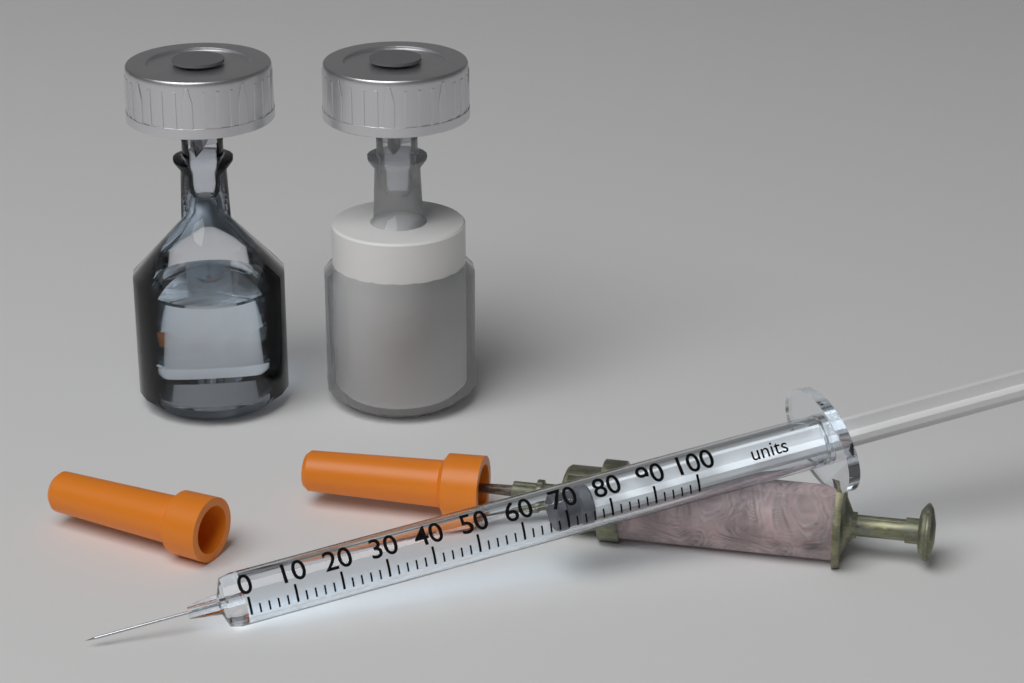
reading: 68 units
